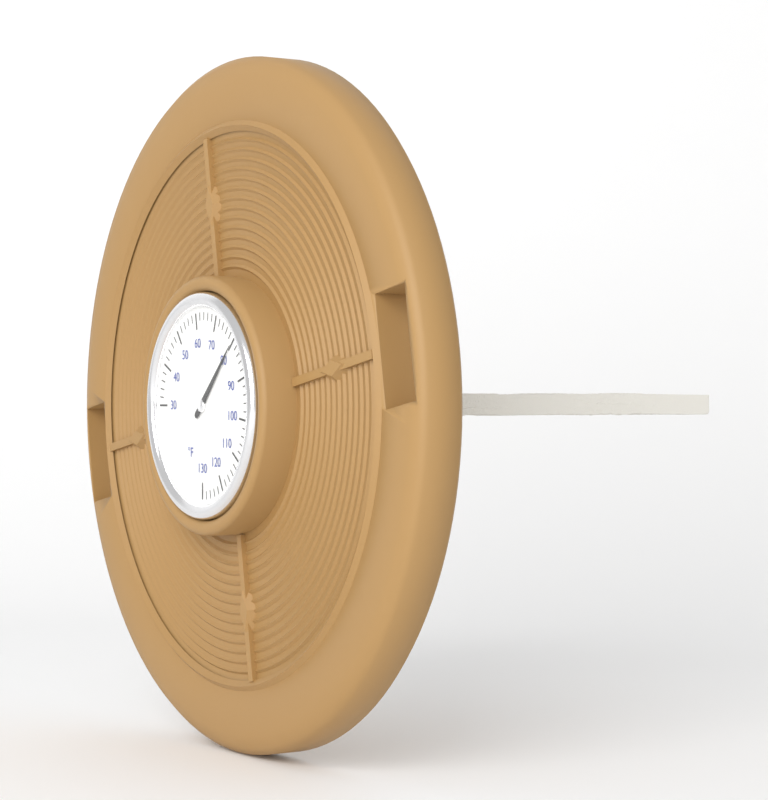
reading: 80 °F
